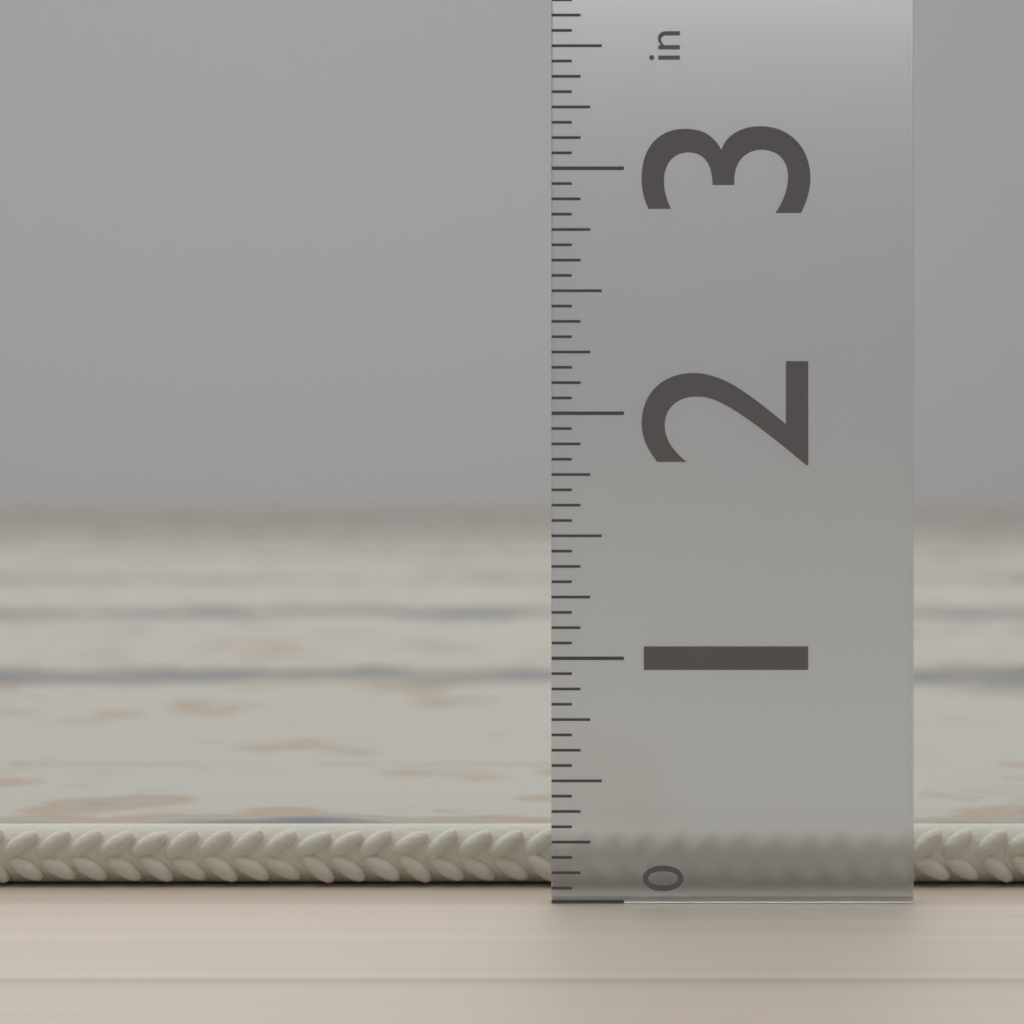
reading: 0.2500 in
